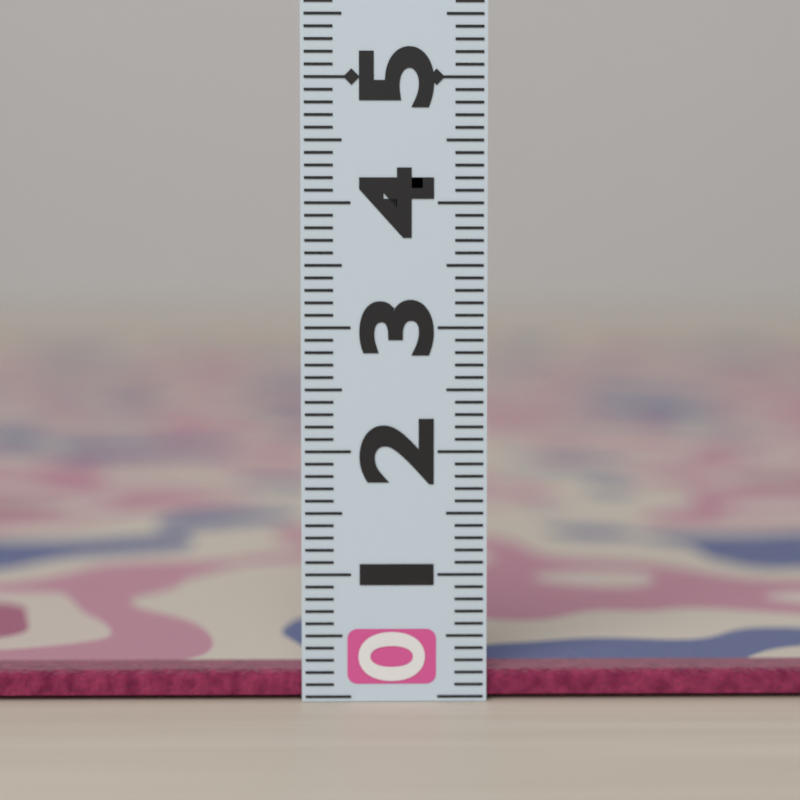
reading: 0.2 (no unit)
